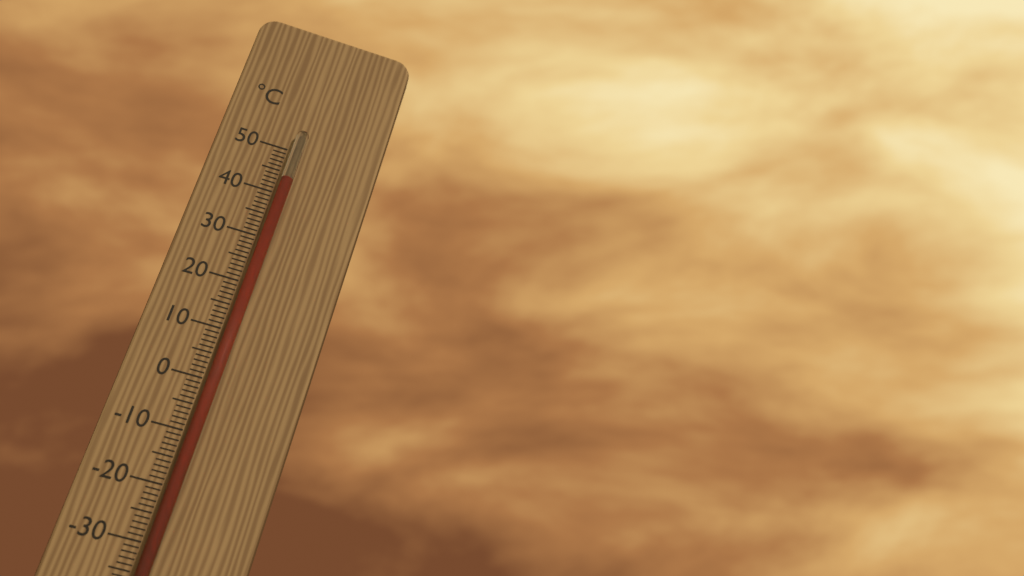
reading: 43 °C
